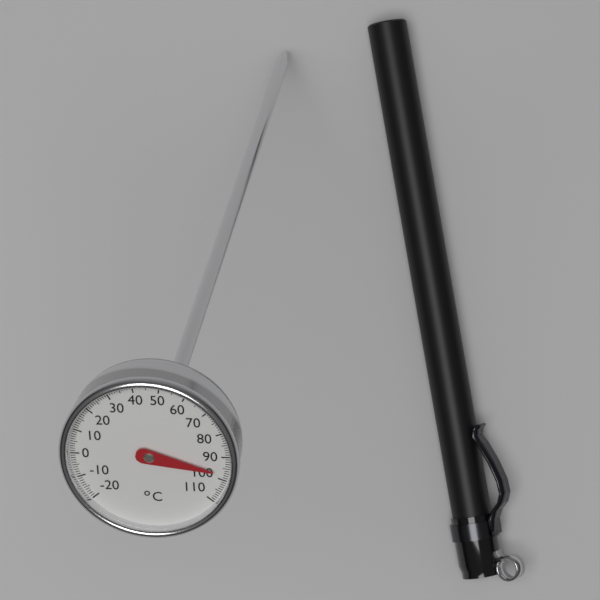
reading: 97 °C
